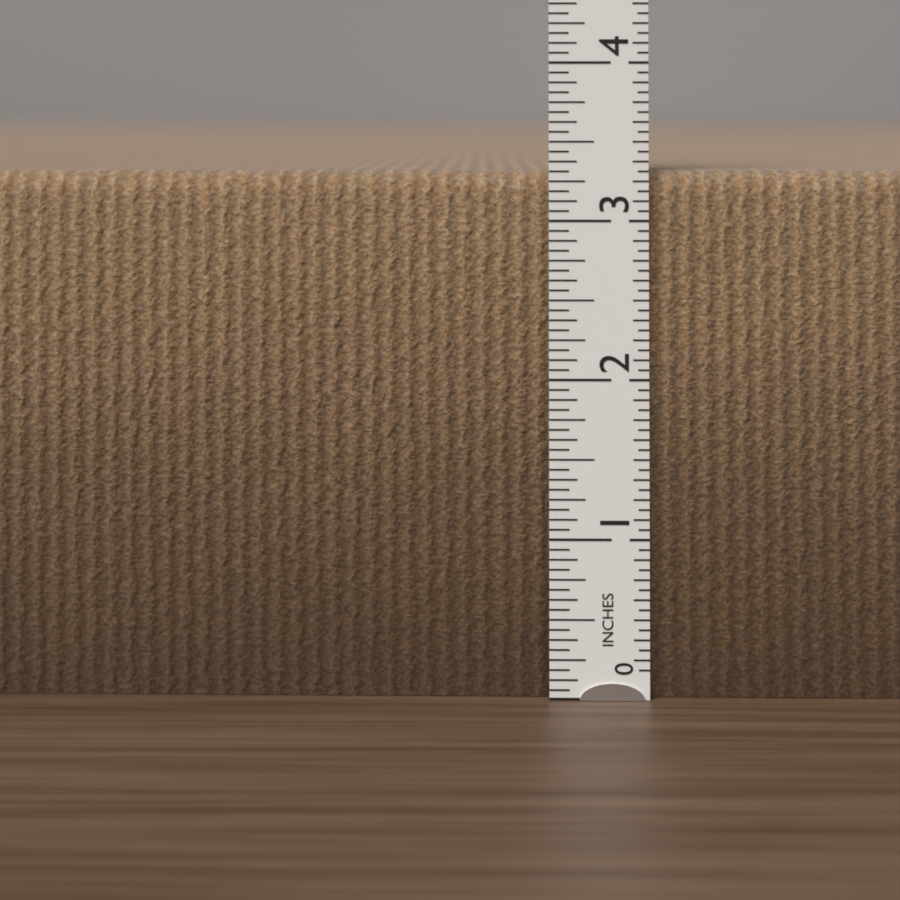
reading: 3.3125 in
